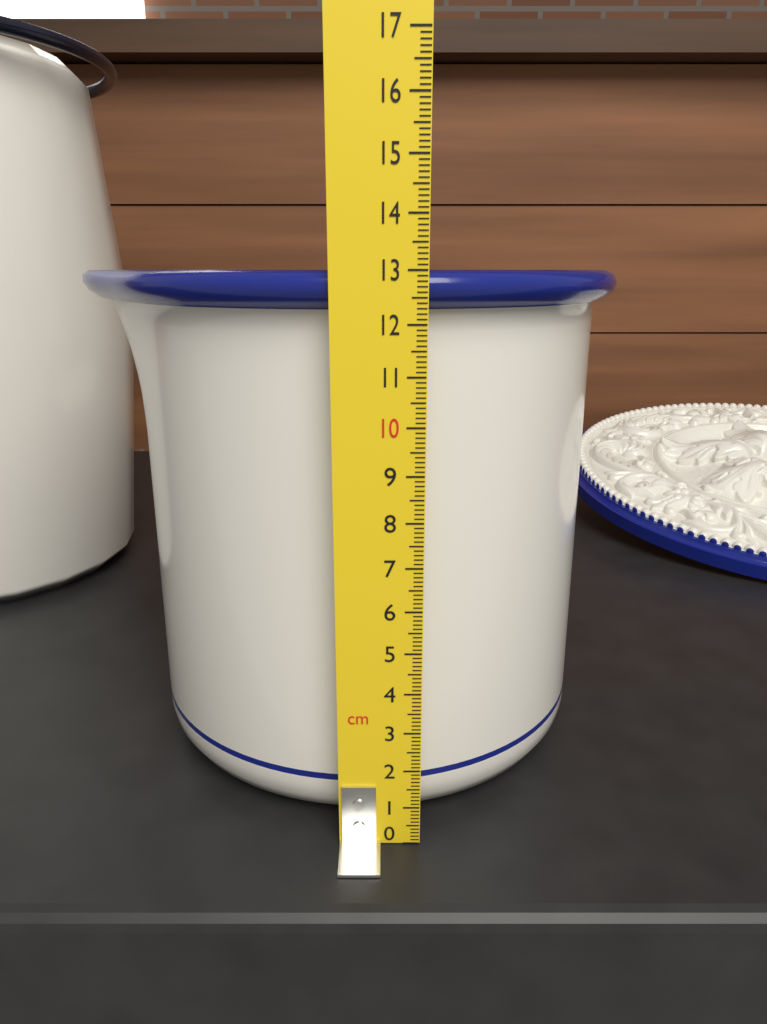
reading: 13.0 cm
